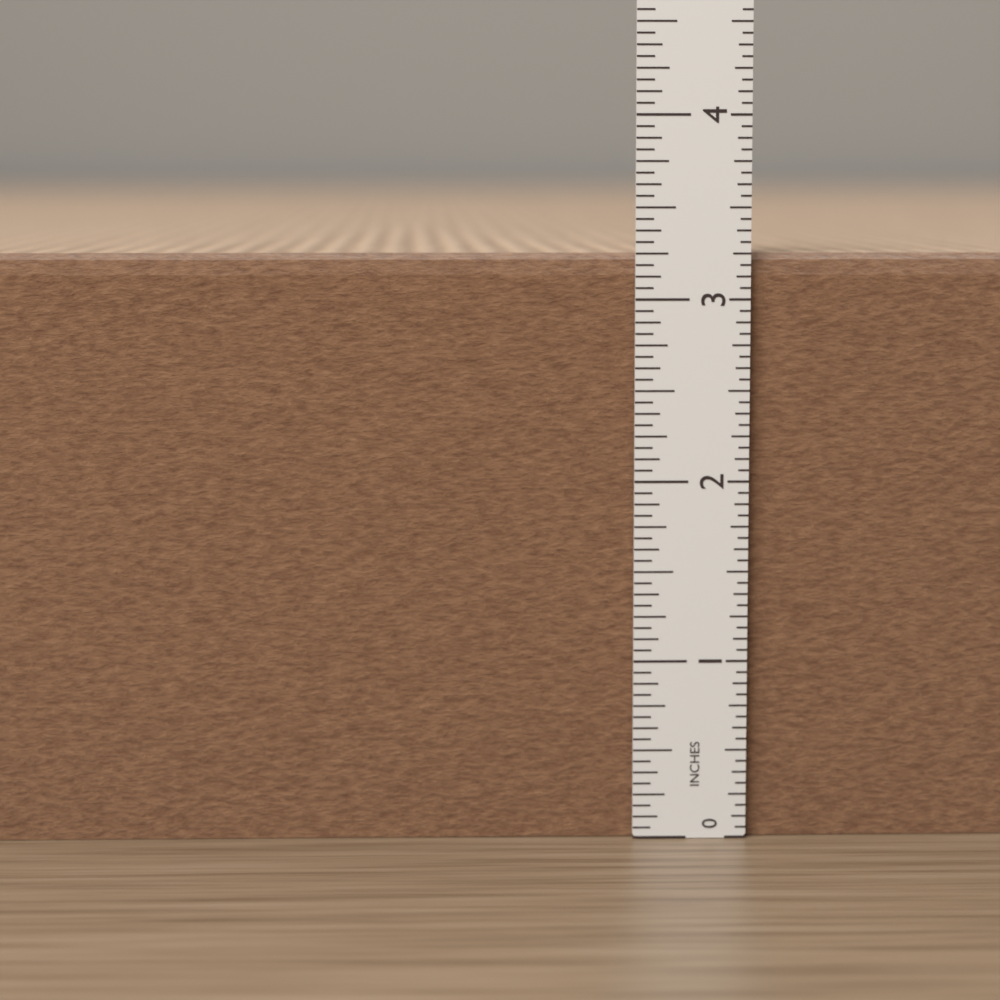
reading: 3.2500 in
